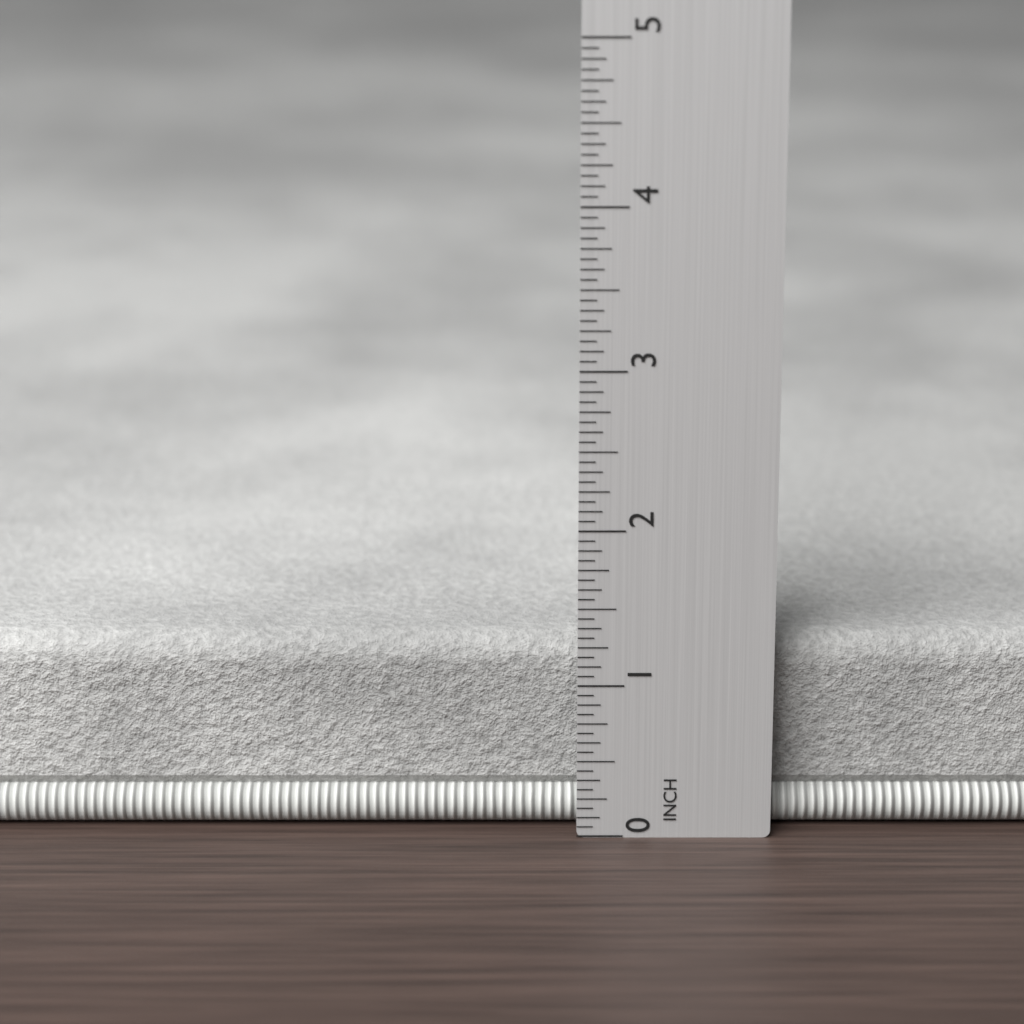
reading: 1.2500 in
